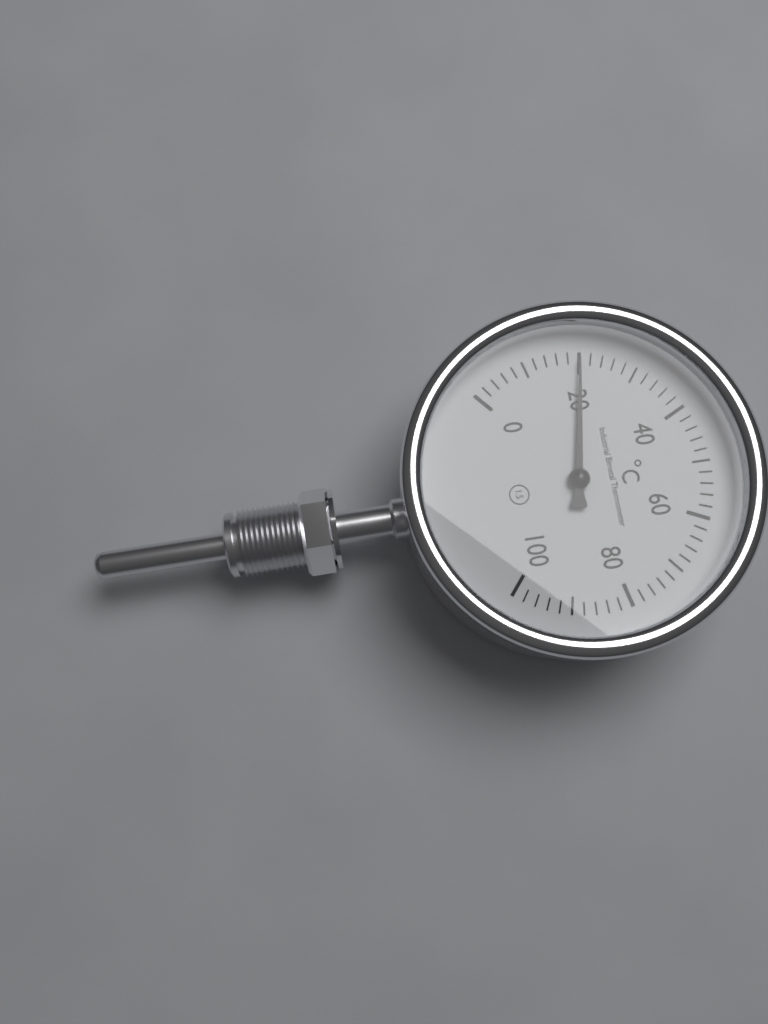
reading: 20 °C
